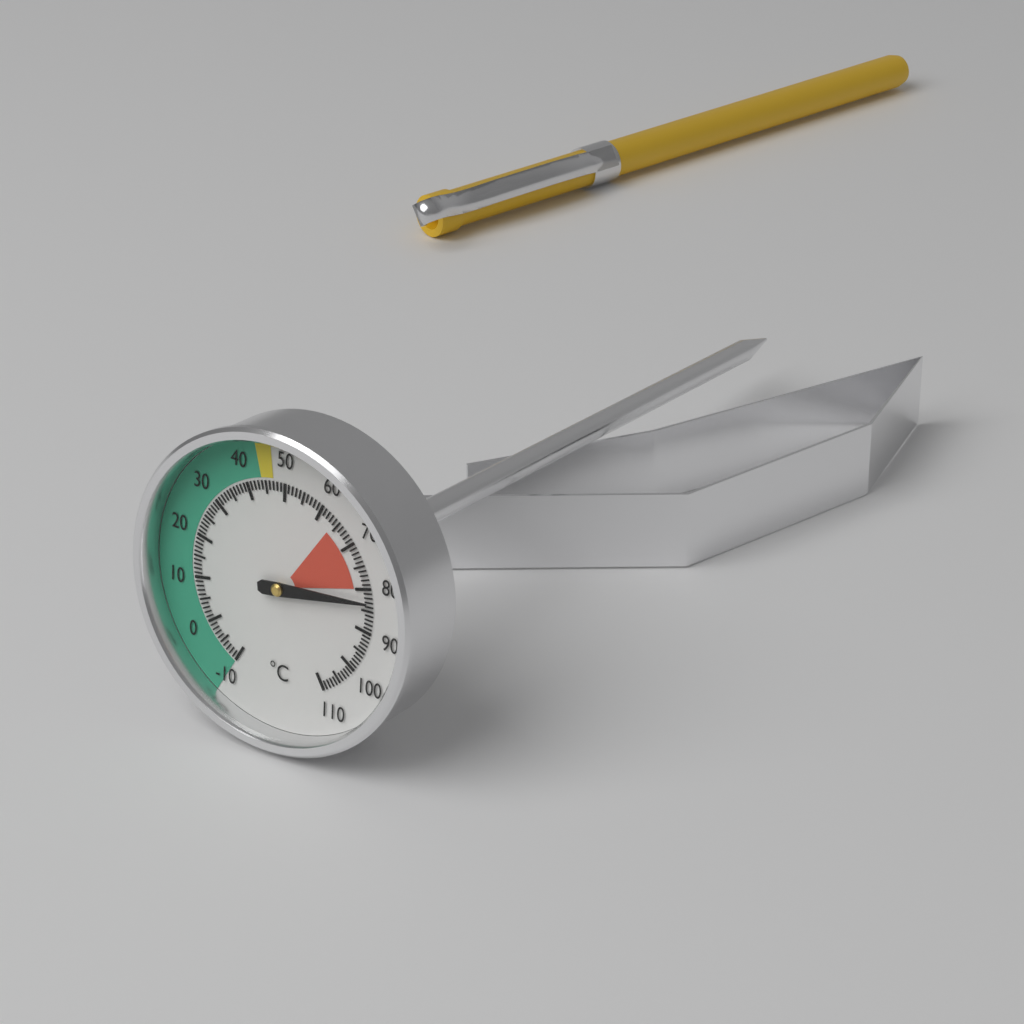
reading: 83 °C
